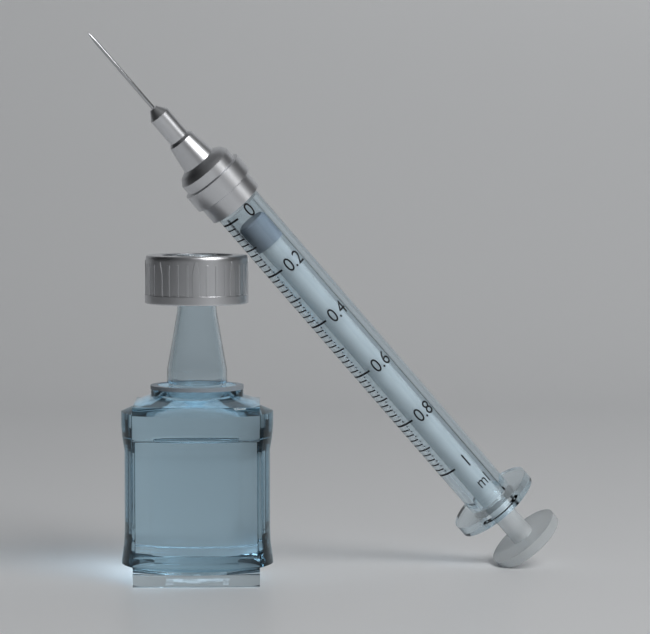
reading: 0.04 ml
